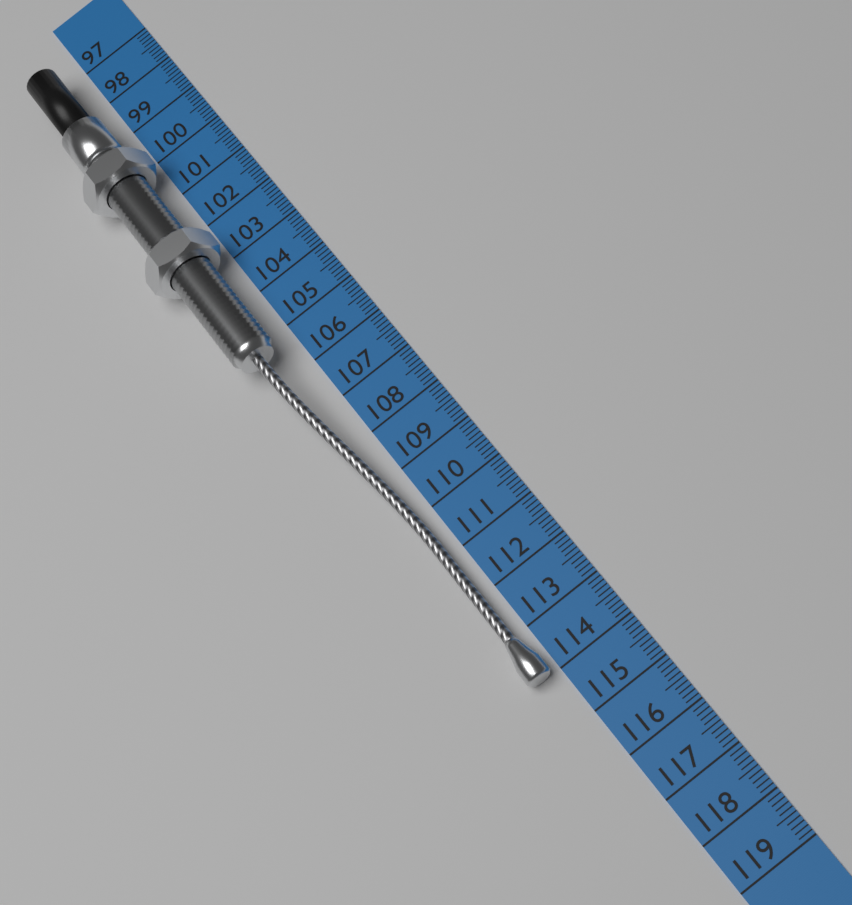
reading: 114.0 cm
